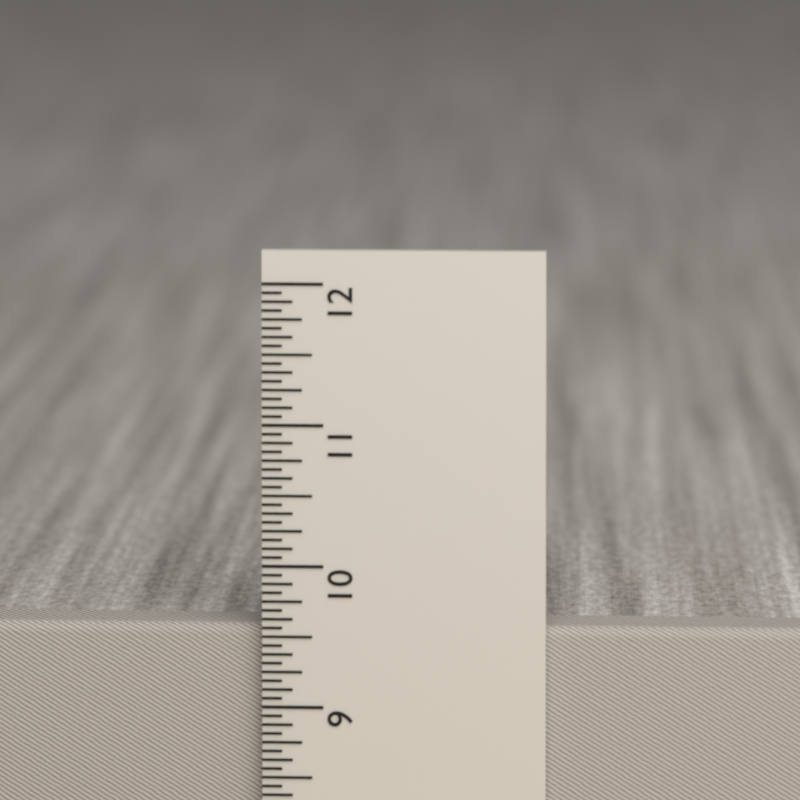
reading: 9.5625 in
